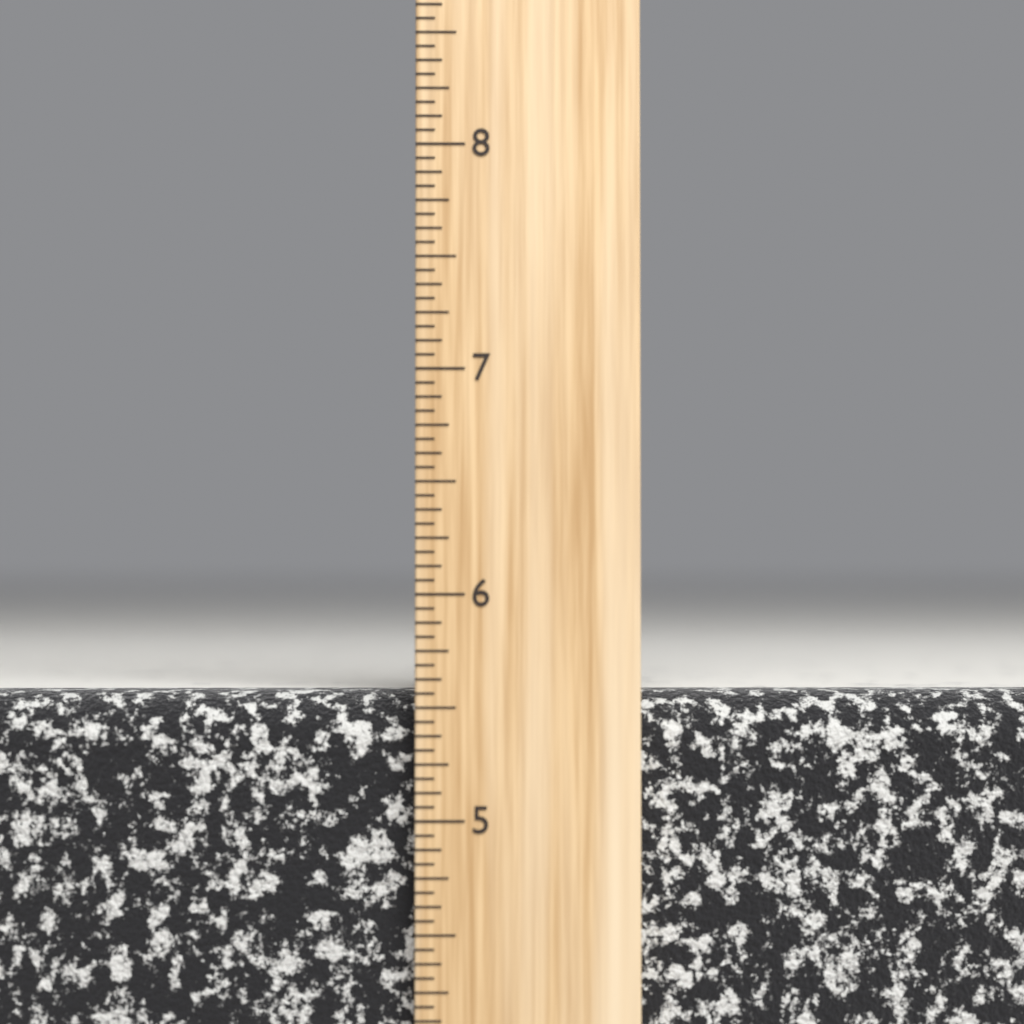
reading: 5.5625 inch
